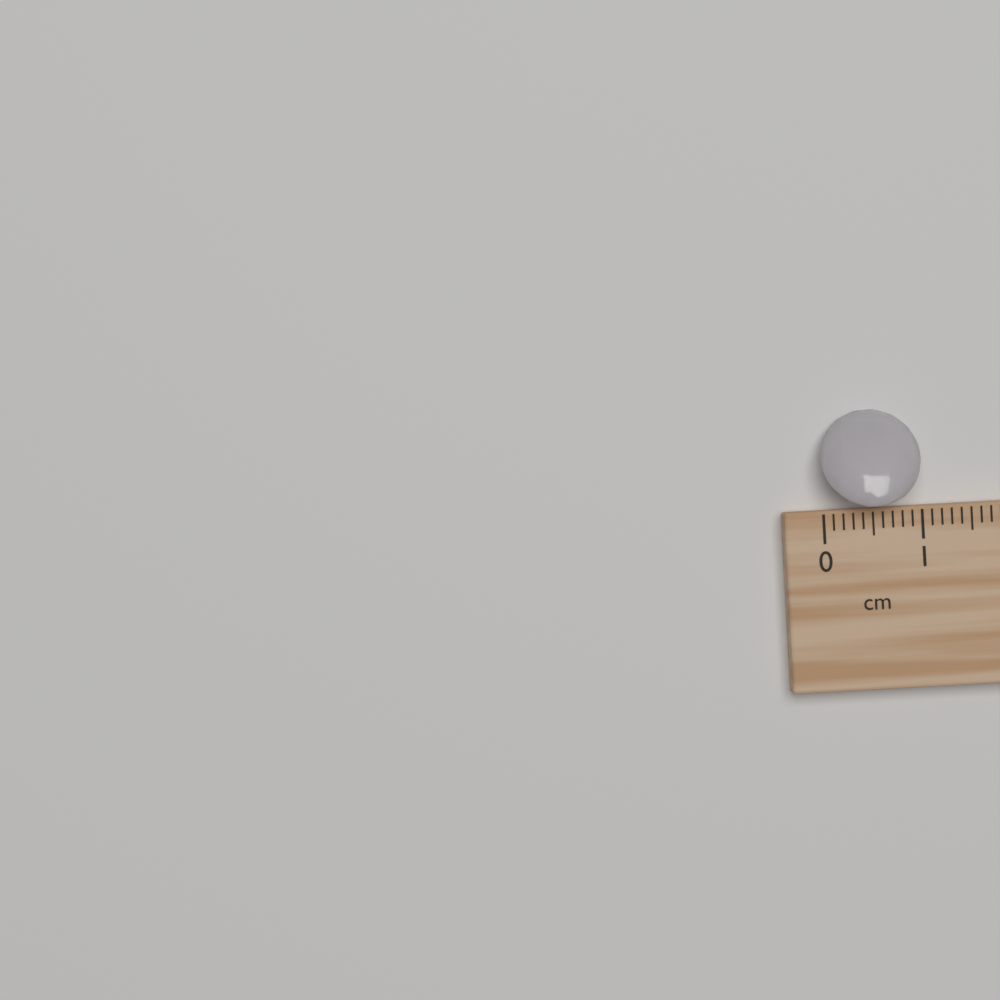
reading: 1.0 cm
